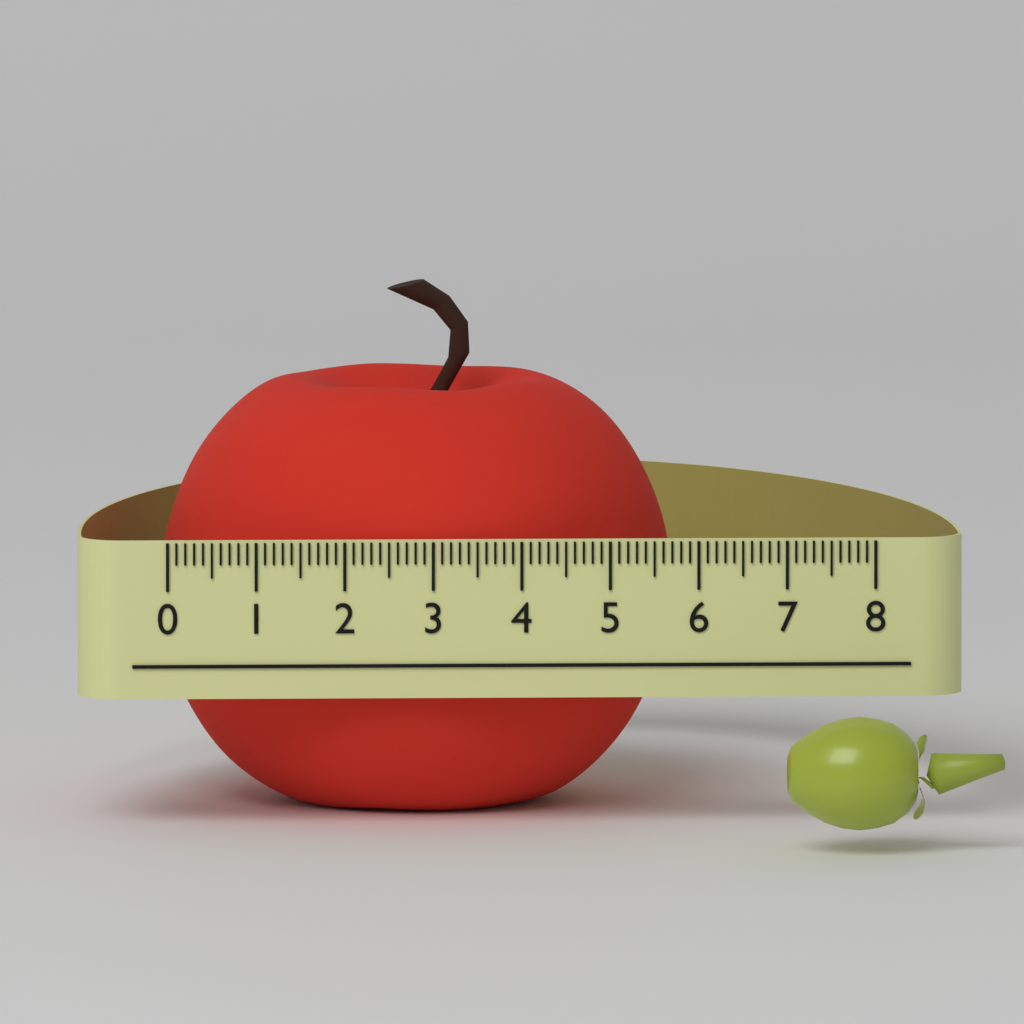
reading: 5.8 (no unit)
